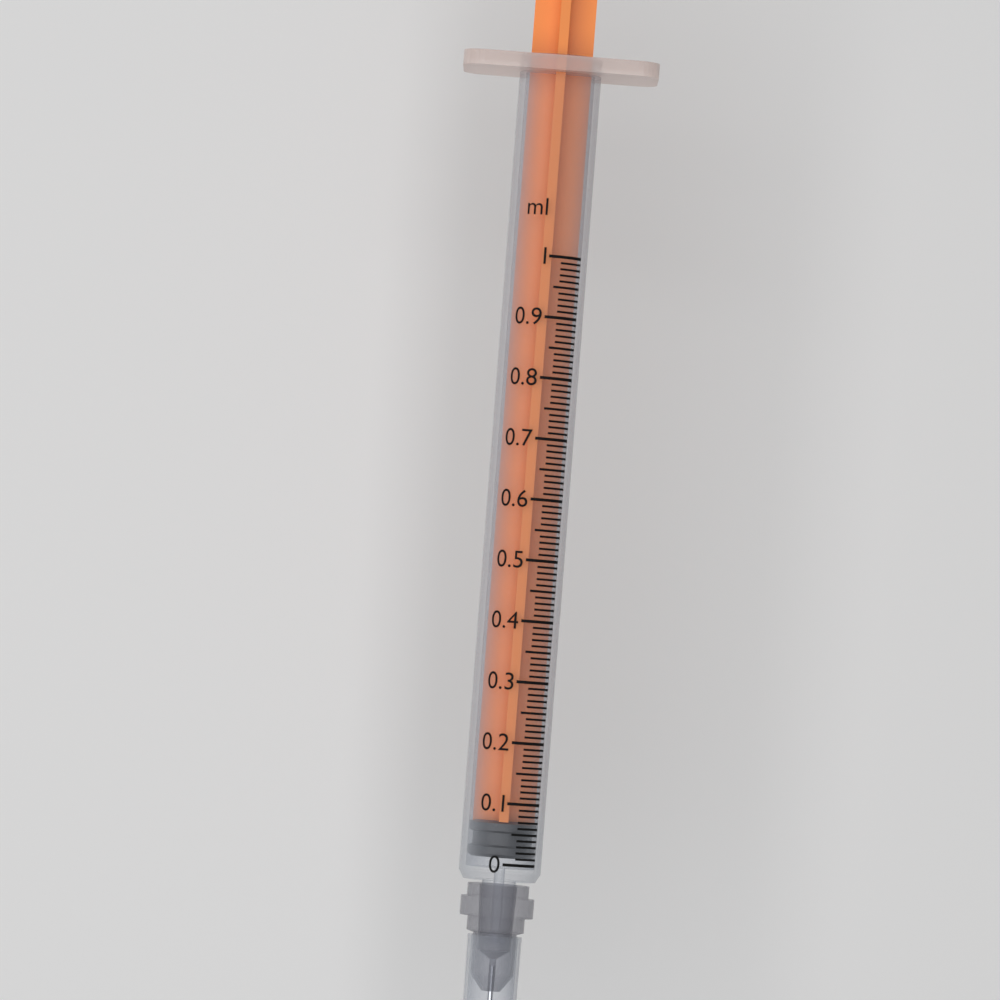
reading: 0.01 ml
